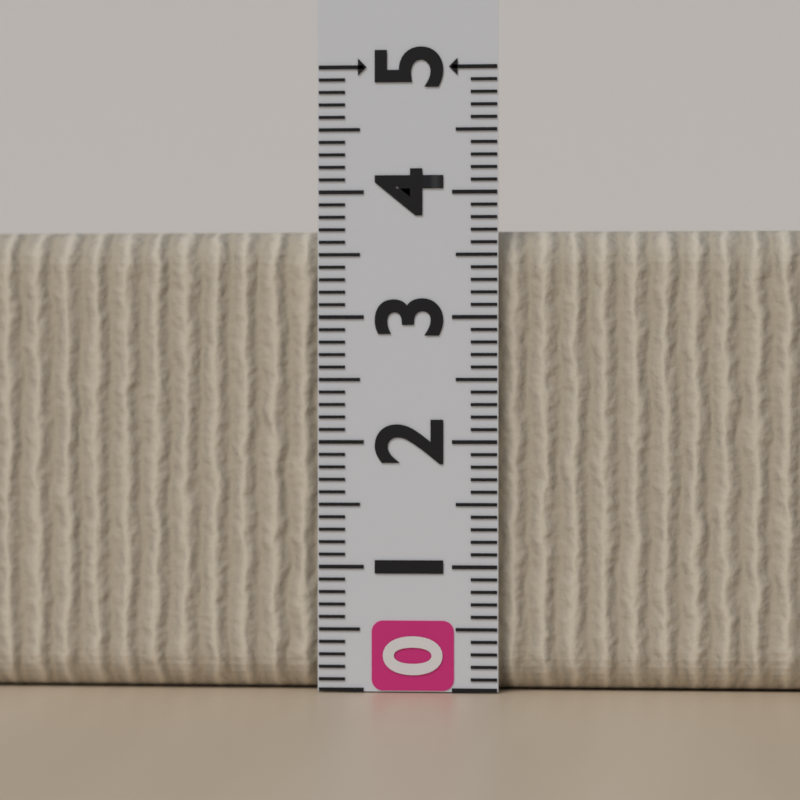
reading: 3.7 (no unit)
